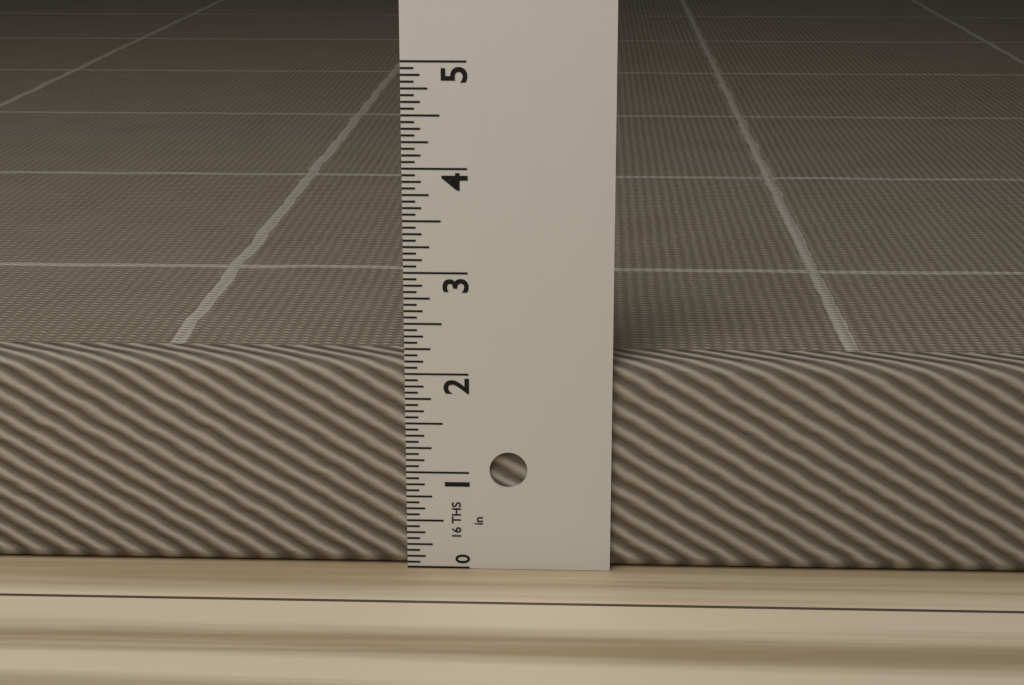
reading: 2.1250 in
